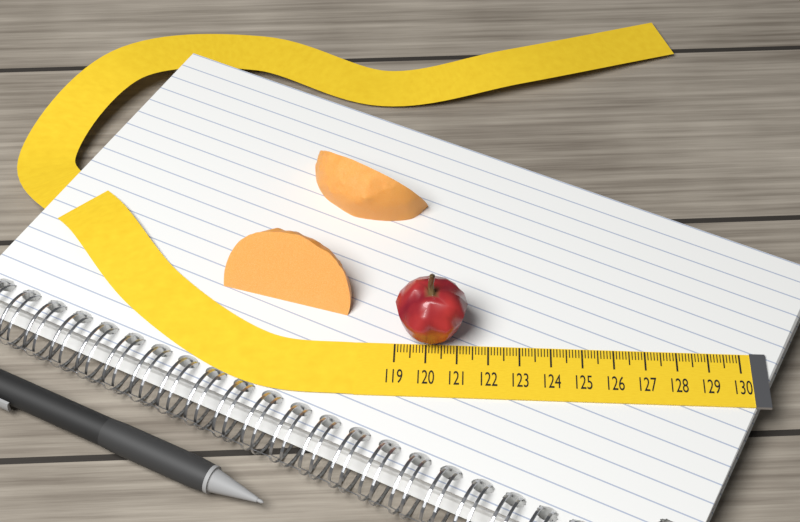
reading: 121.3 (no unit)
